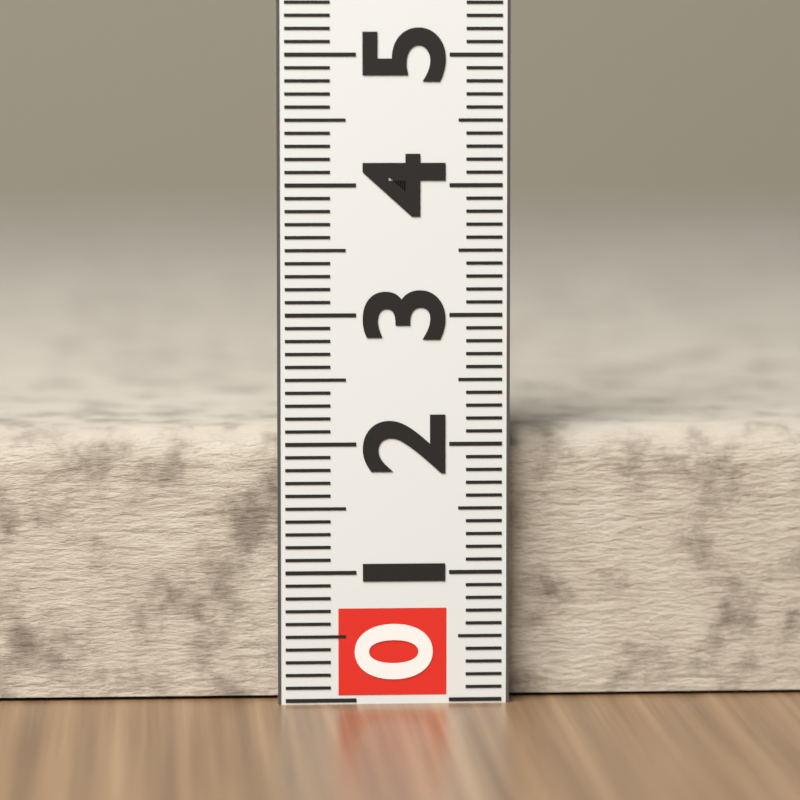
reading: 2.1 (no unit)
